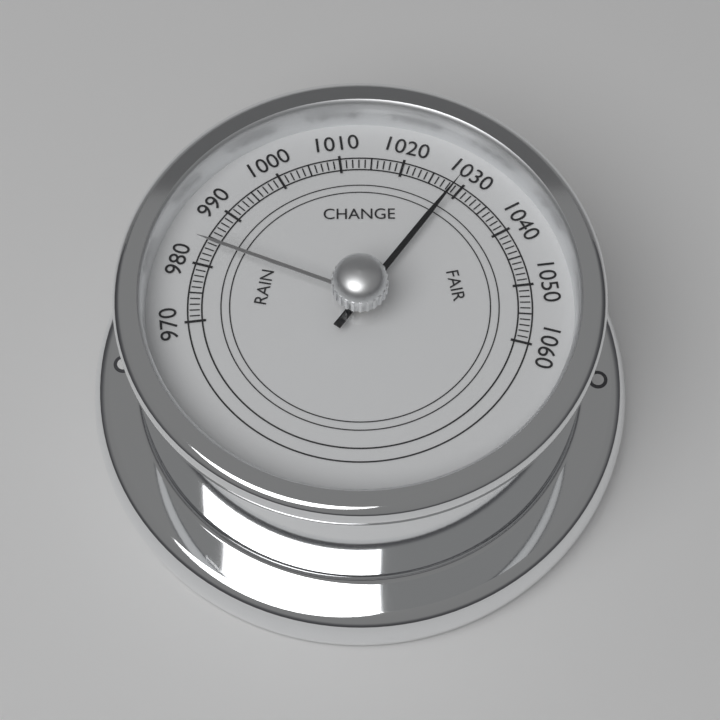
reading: 1029 (no unit)
